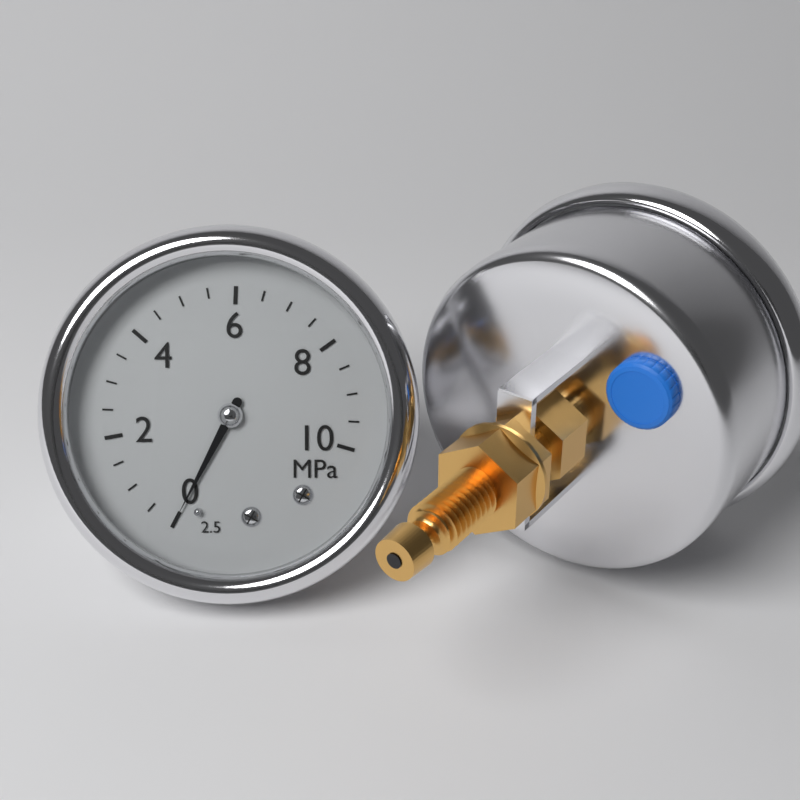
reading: 0.0 MPa
